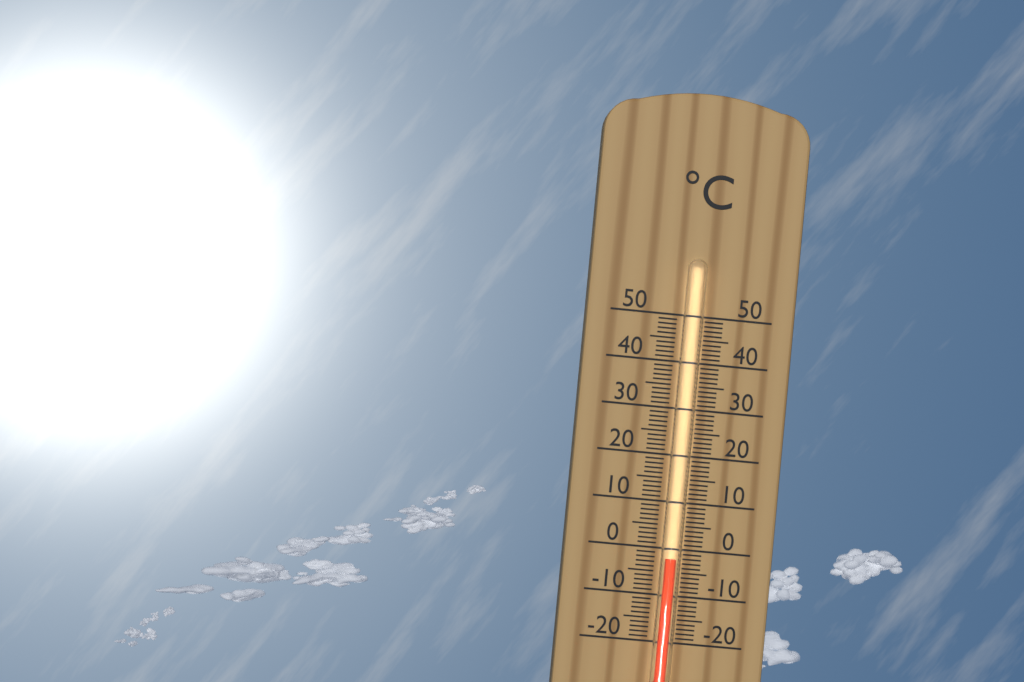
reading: -2 °C
